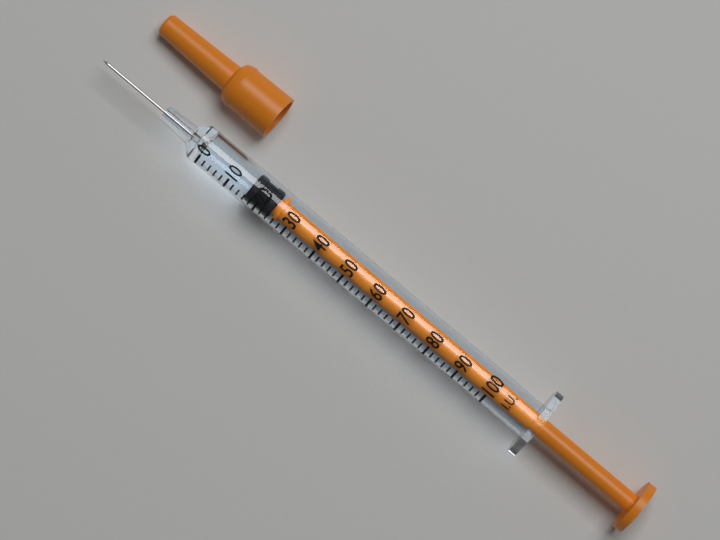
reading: 16 I.U.
